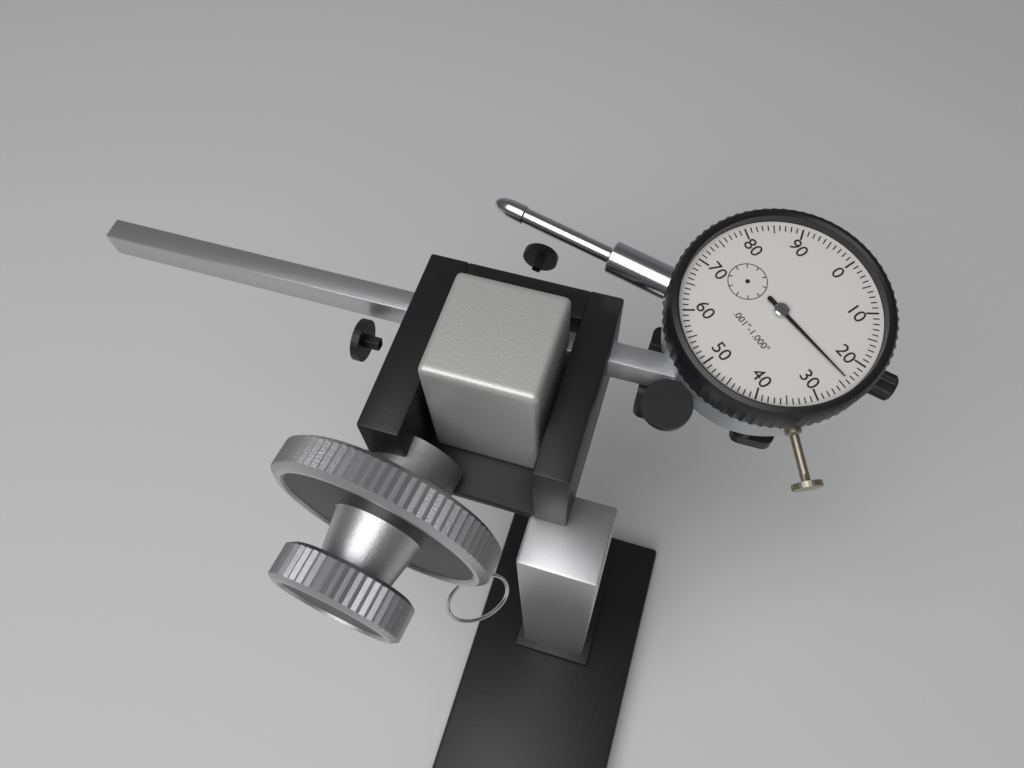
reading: 0.024 in
